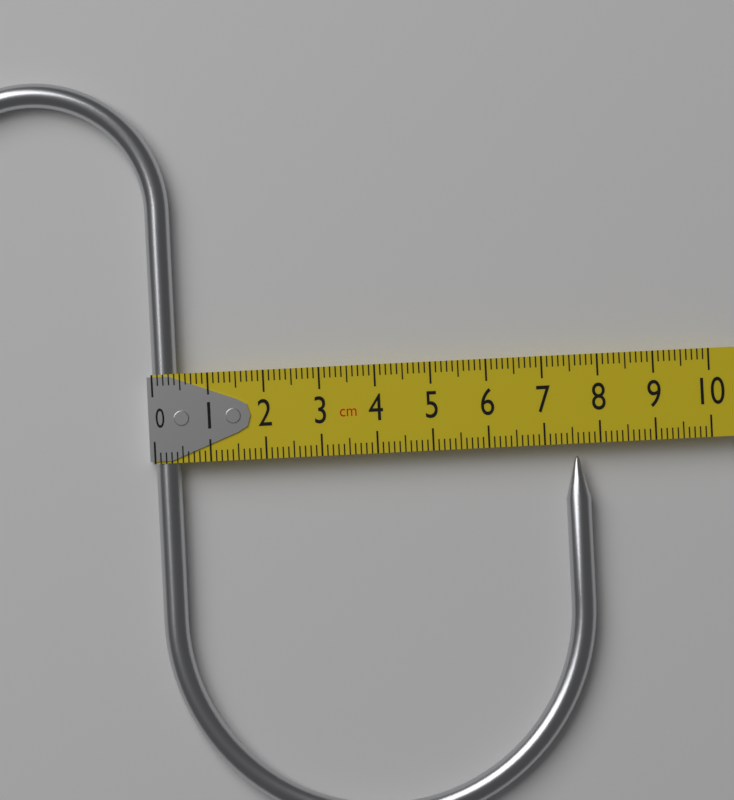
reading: 7.8 cm
